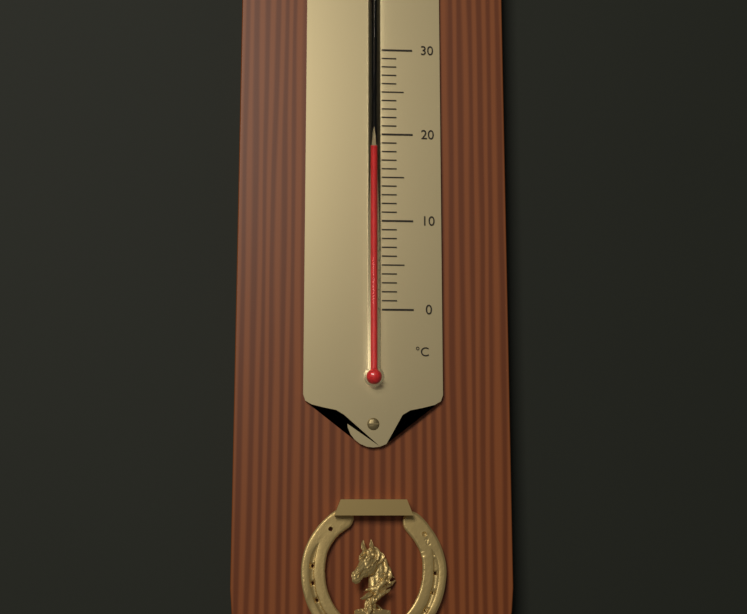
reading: 18 °C
